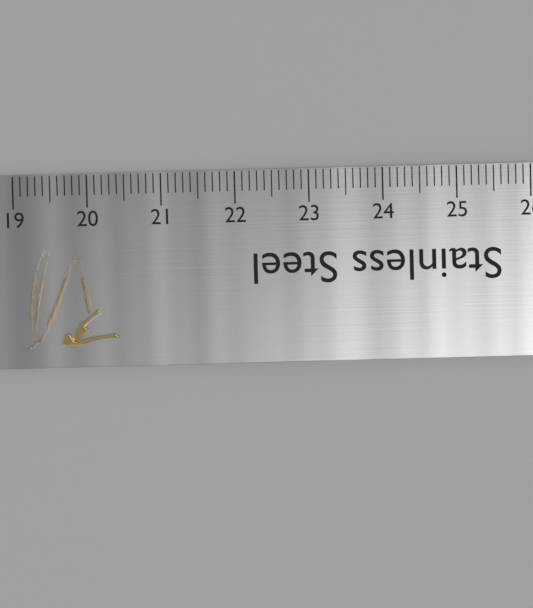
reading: 20.4 (no unit)
